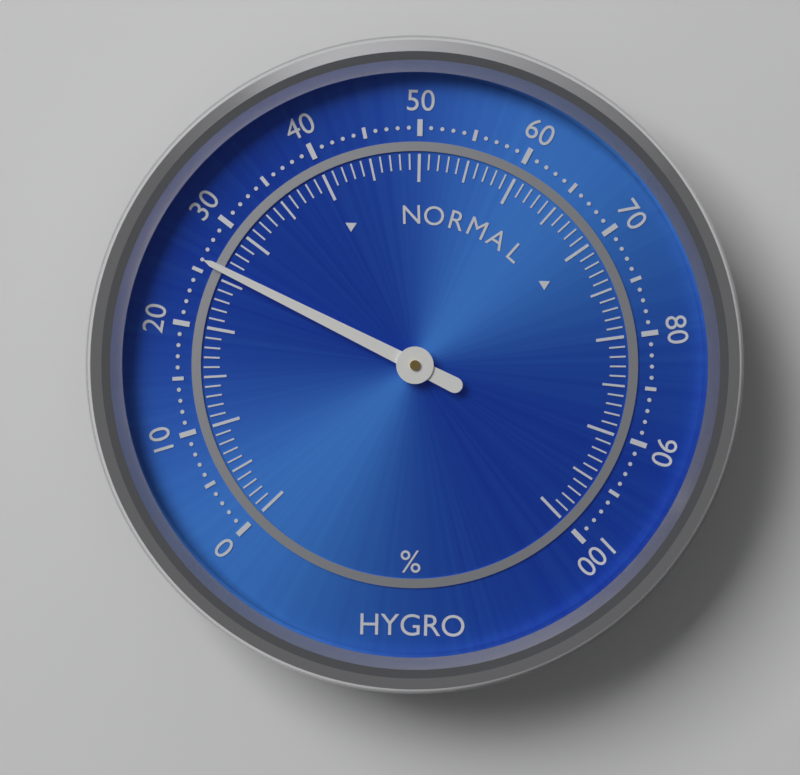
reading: 26 %
